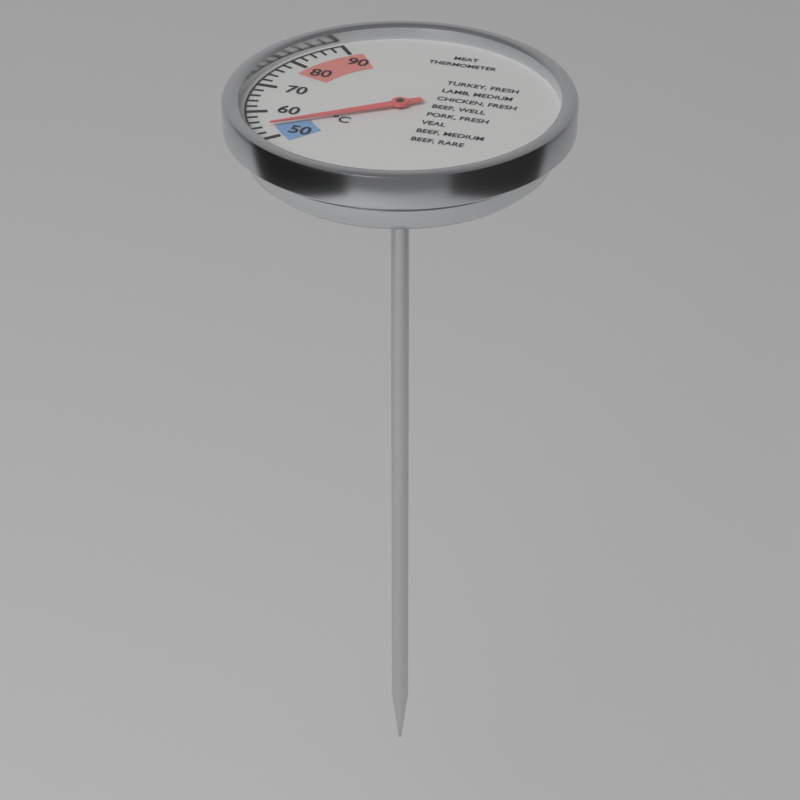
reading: 54 °C
